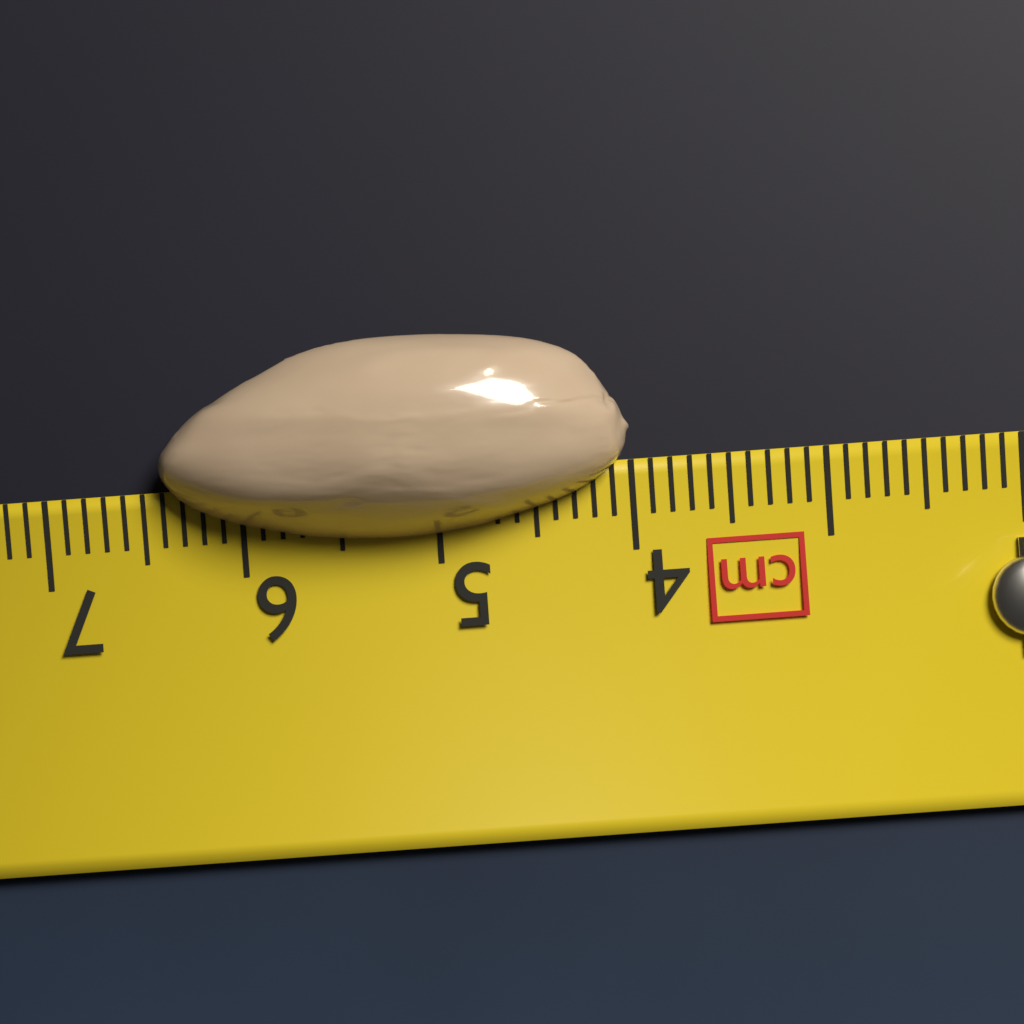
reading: 6.4 cm
